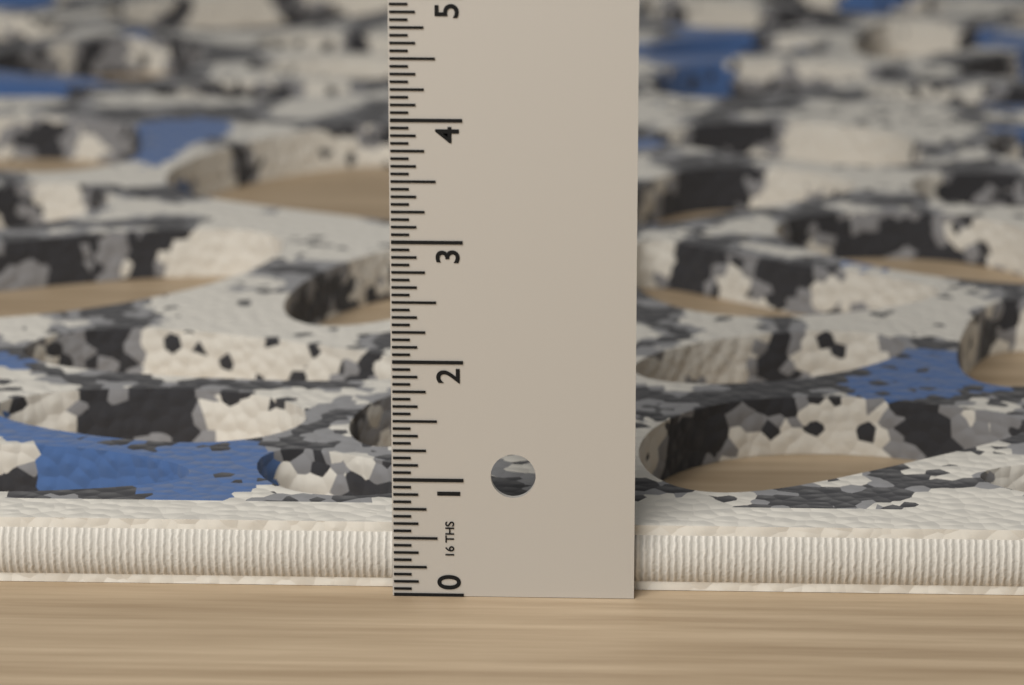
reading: 0.5625 in
